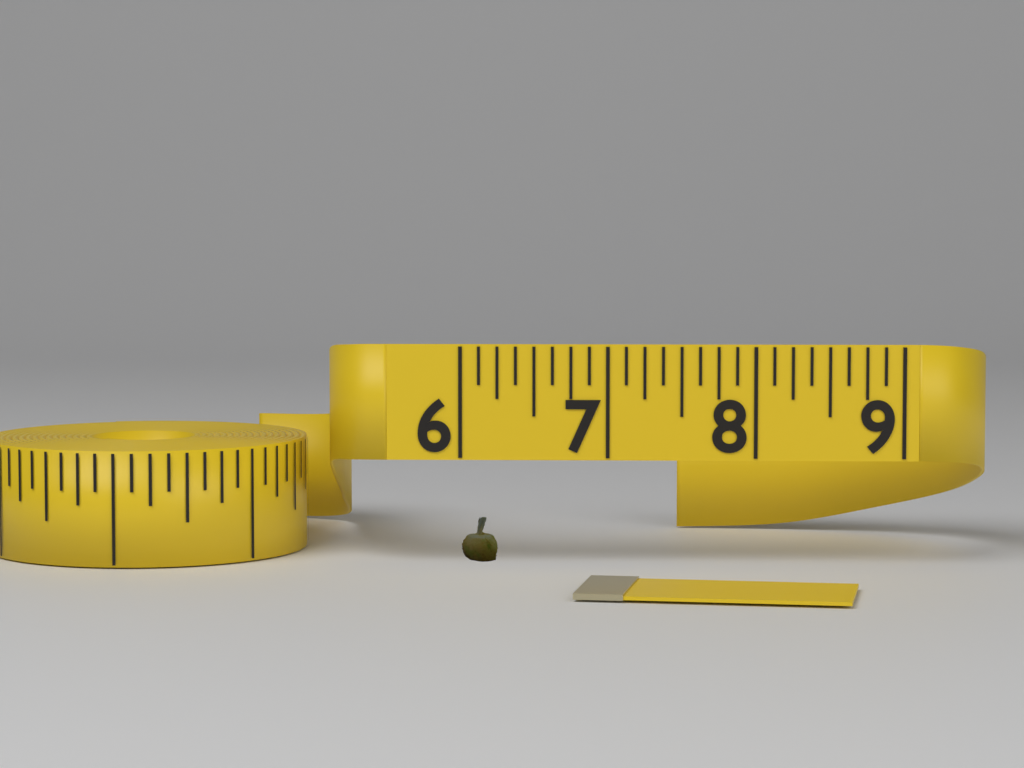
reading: 6.250 (no unit)
